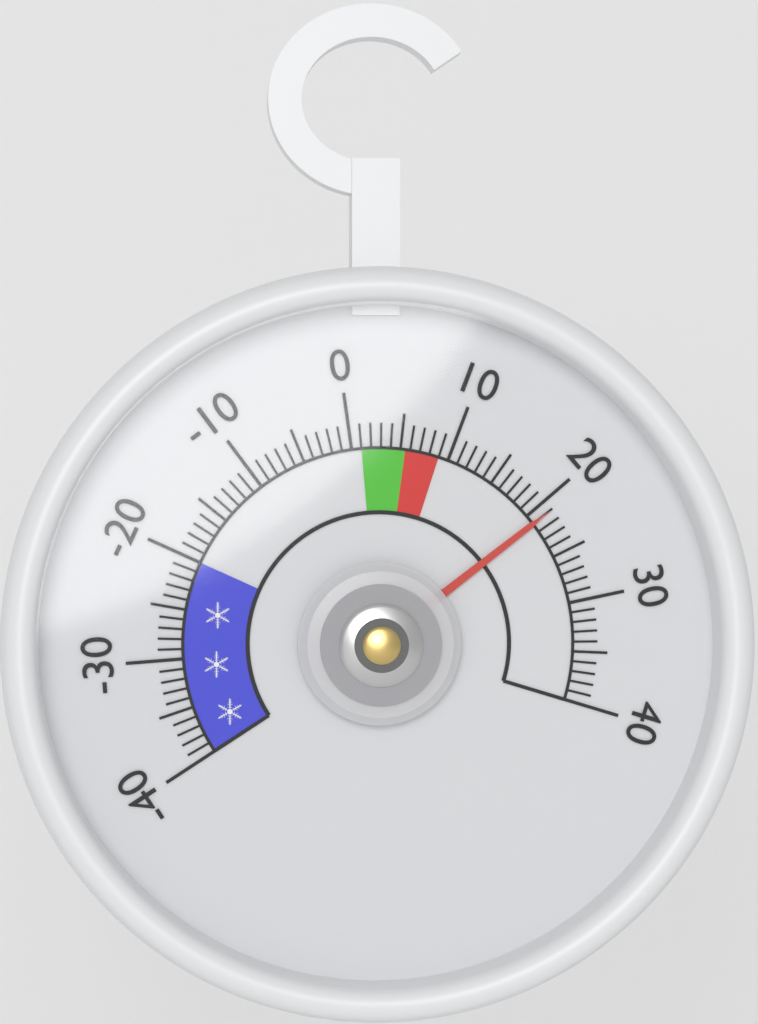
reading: 21 (no unit)
